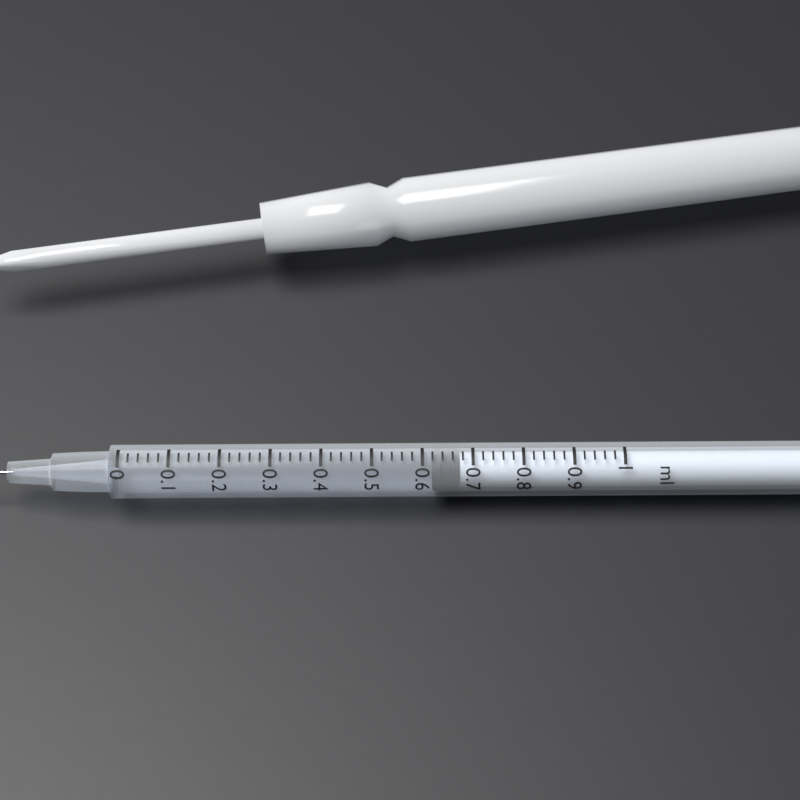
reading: 0.62 ml
